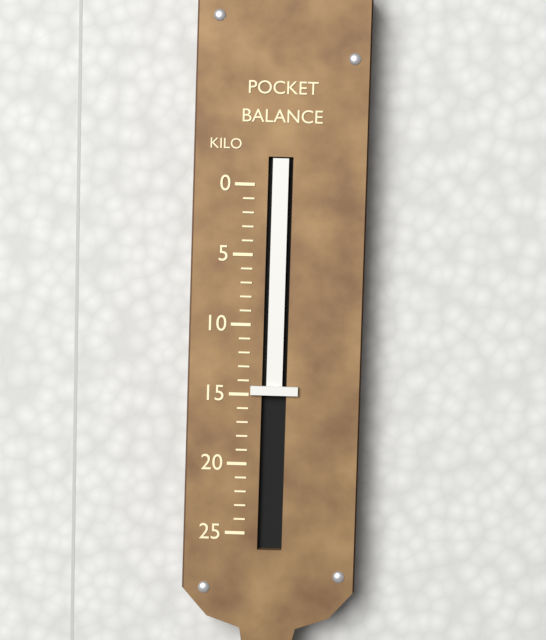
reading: 15 kg
